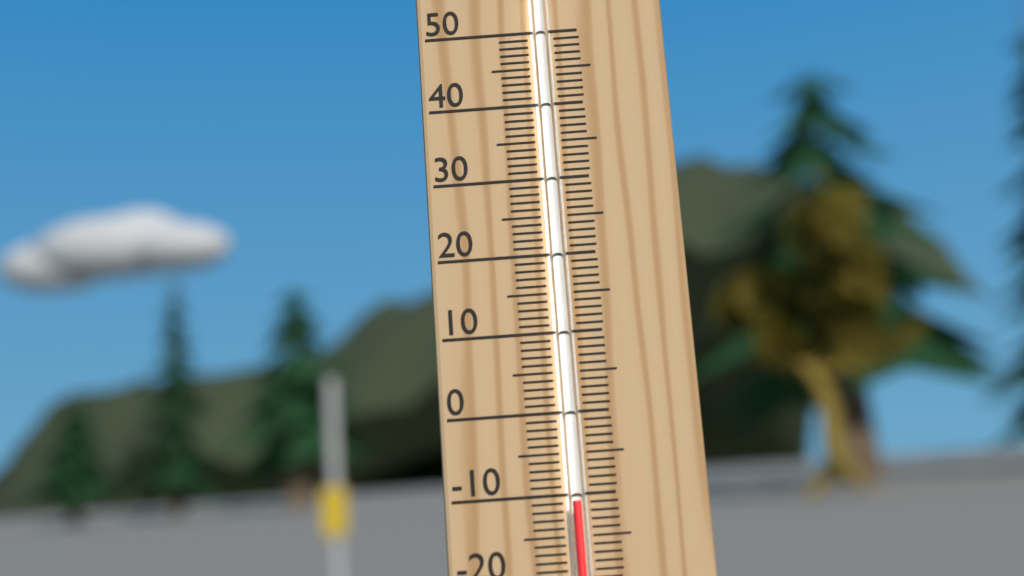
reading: -11 °C
